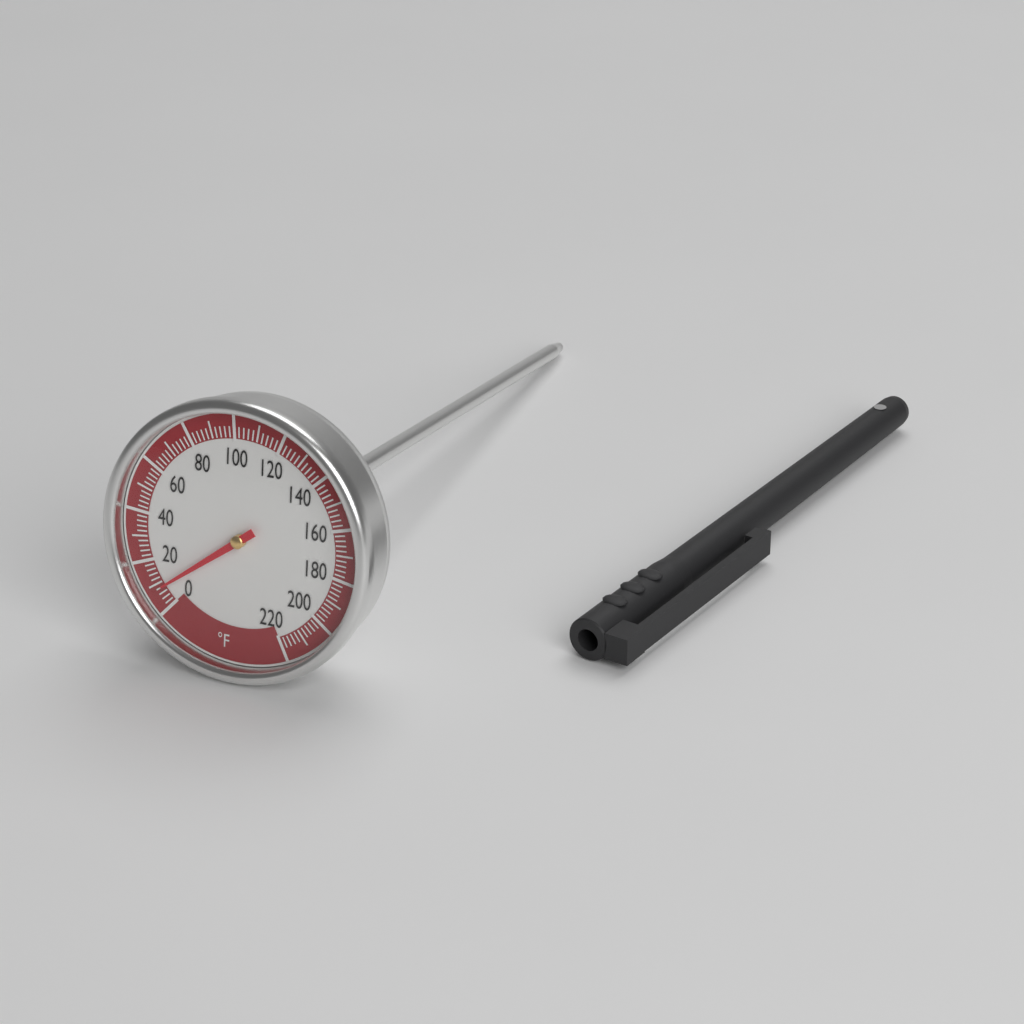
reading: 8 °F
